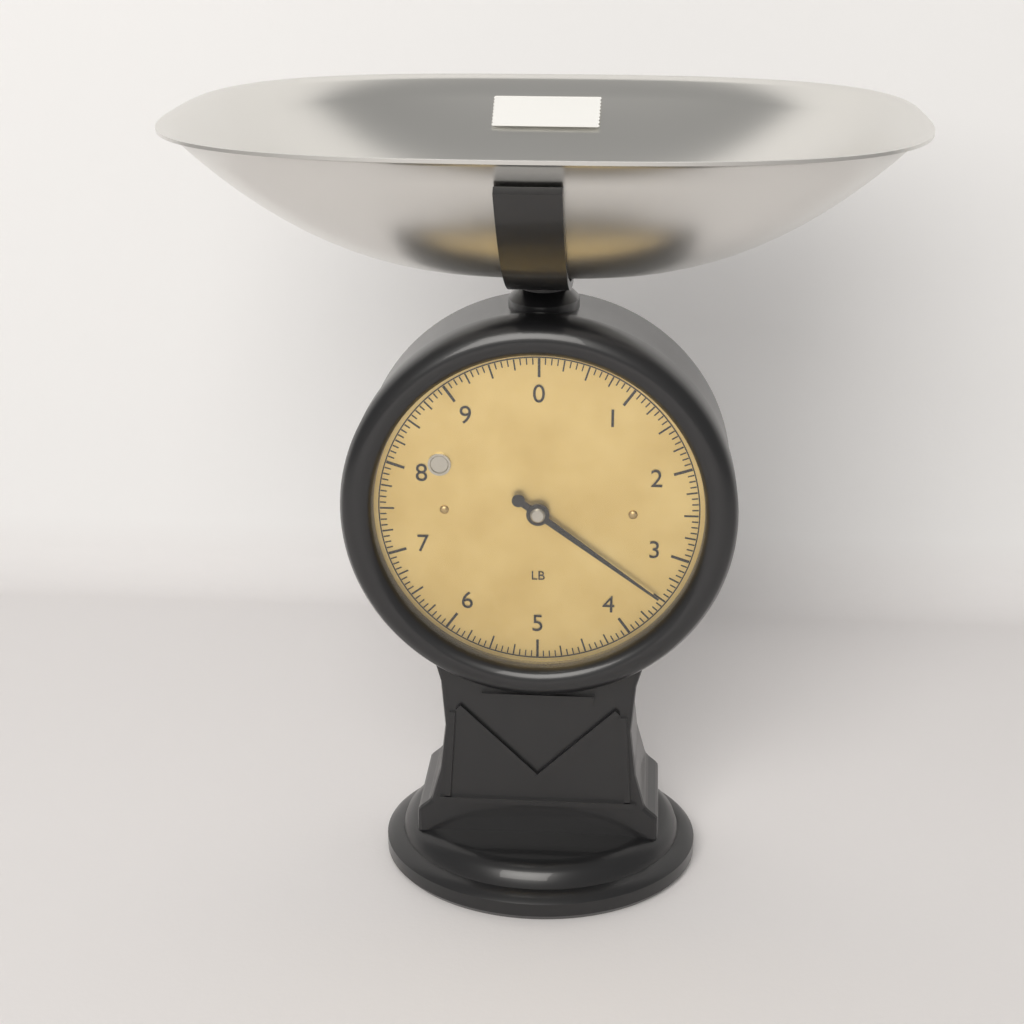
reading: 3.5000 lb
